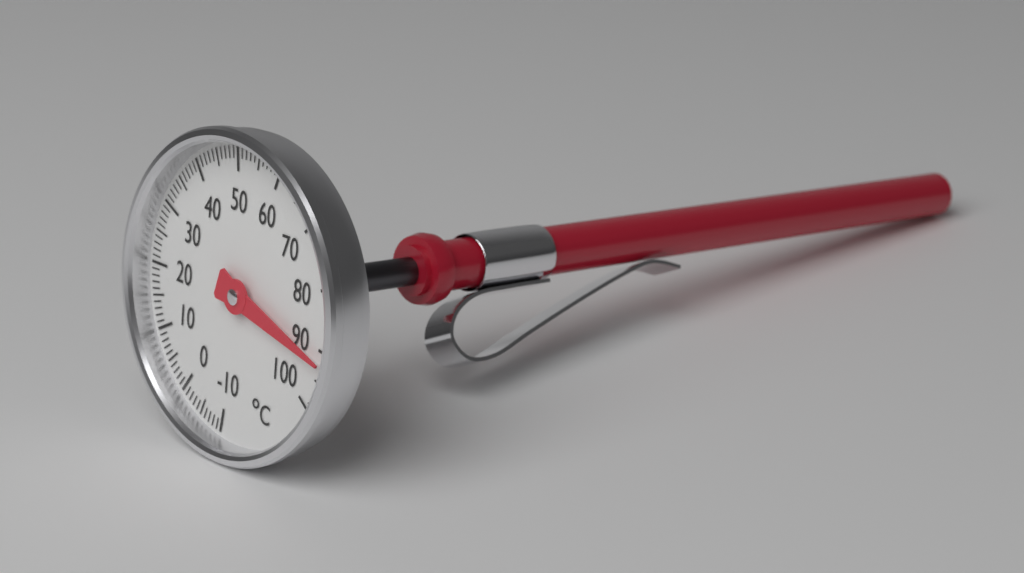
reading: 92 °C
